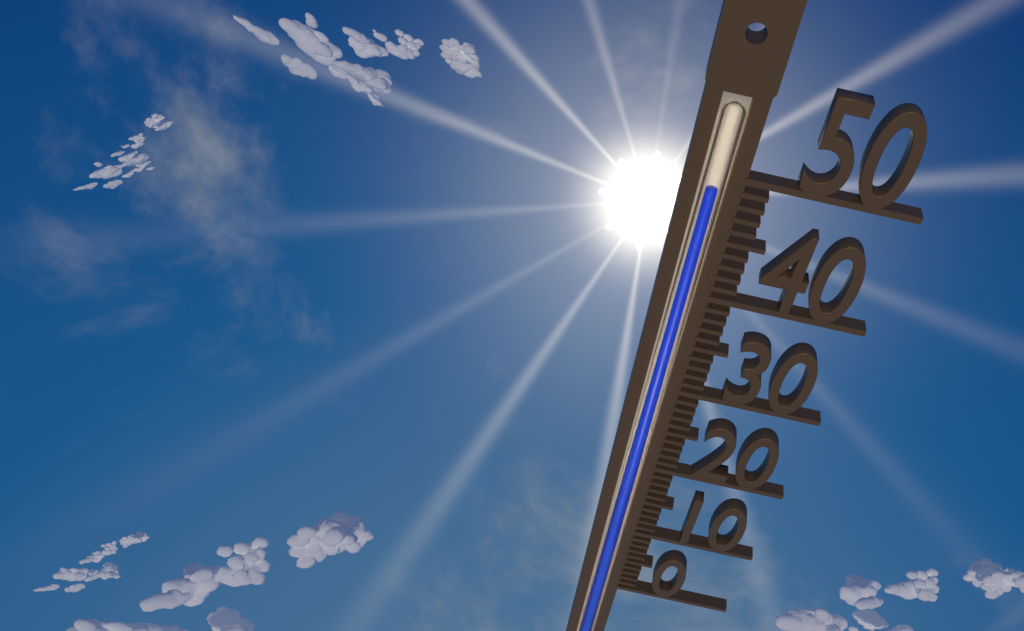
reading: 49 (no unit)
